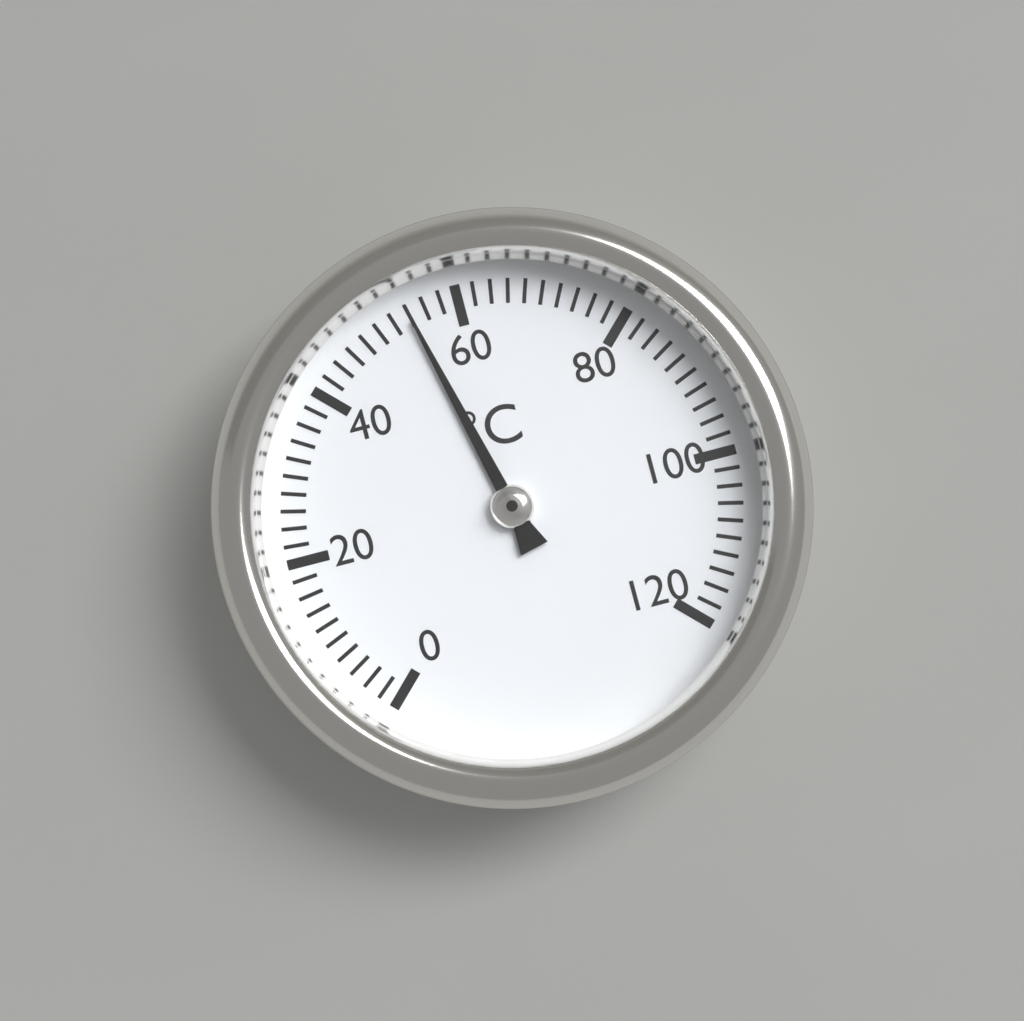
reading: 54 °C
